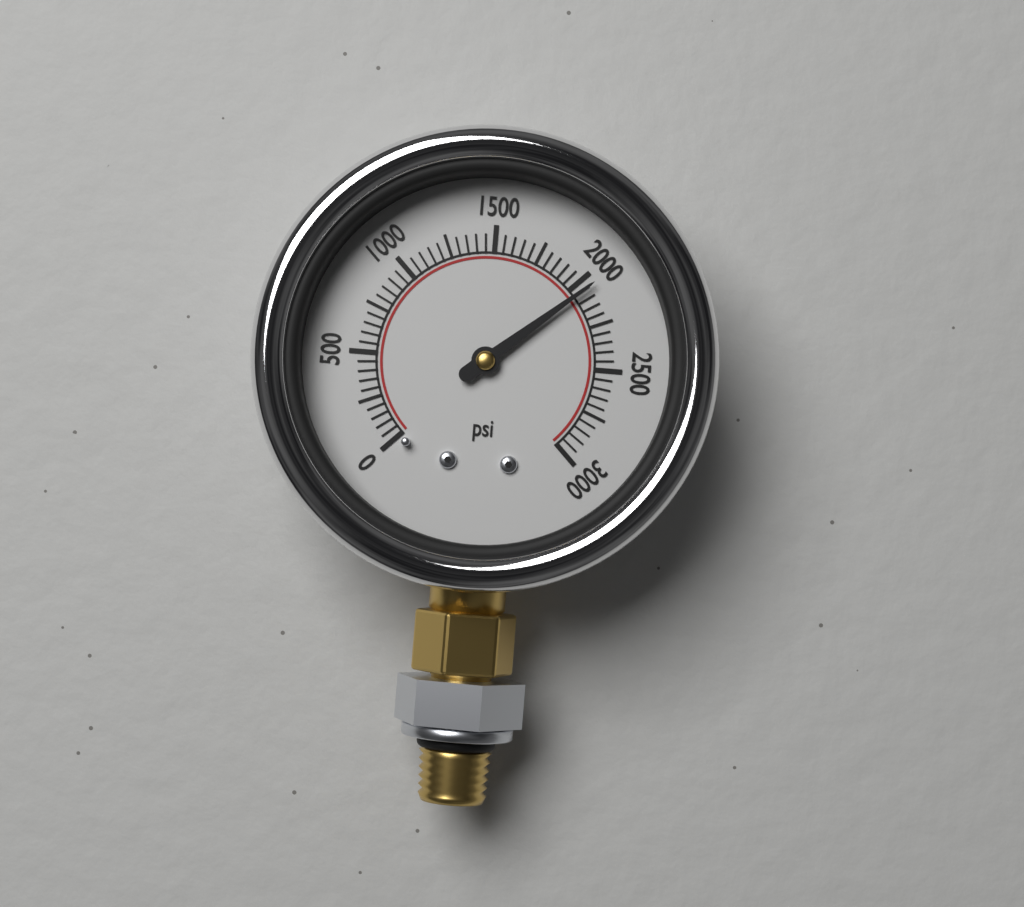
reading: 2050 psi
